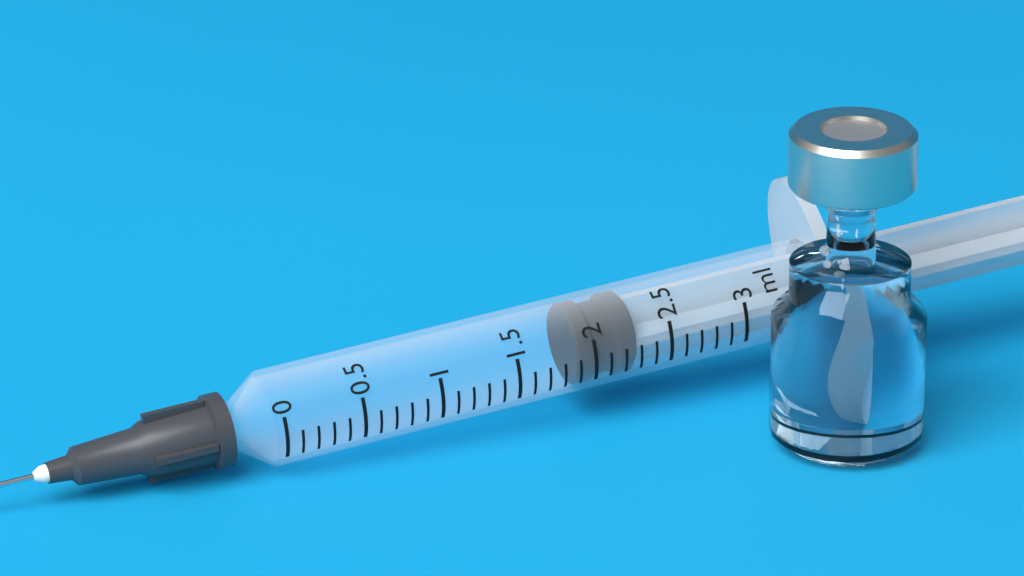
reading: 1.9 ml
